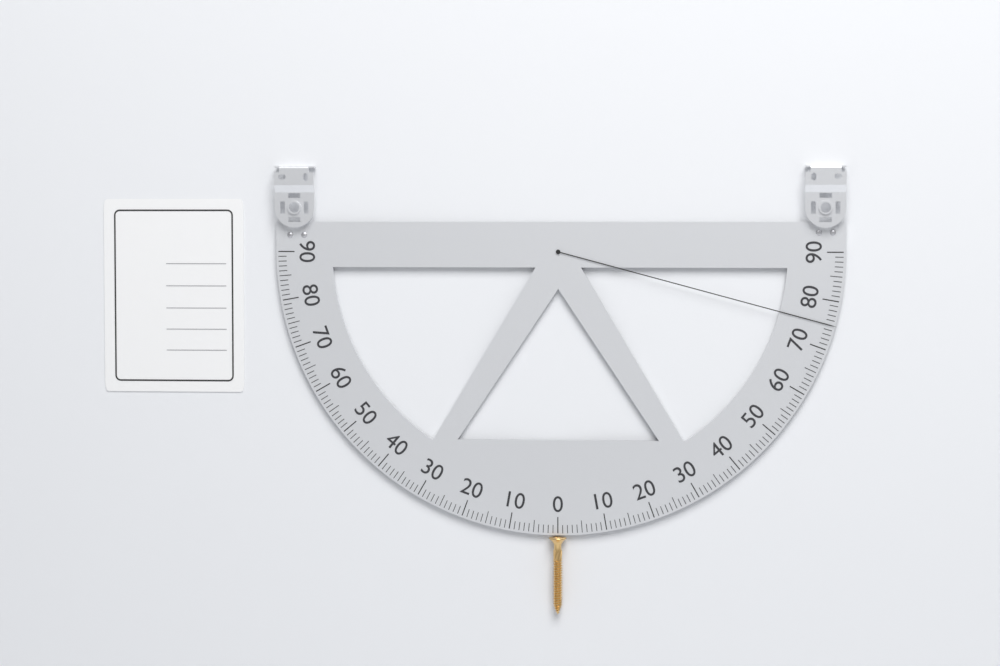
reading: 75 (no unit)
